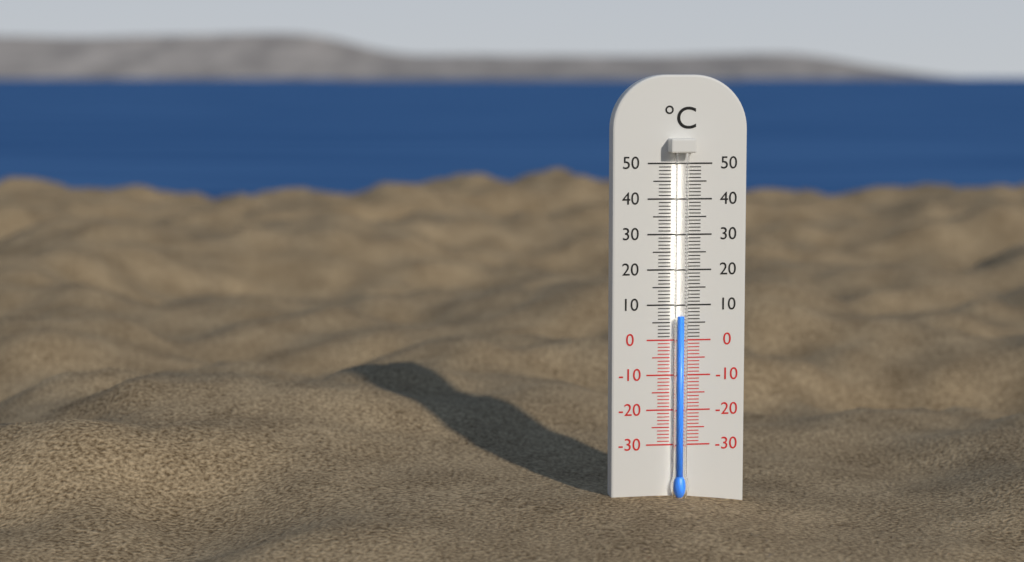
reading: 7 °C
